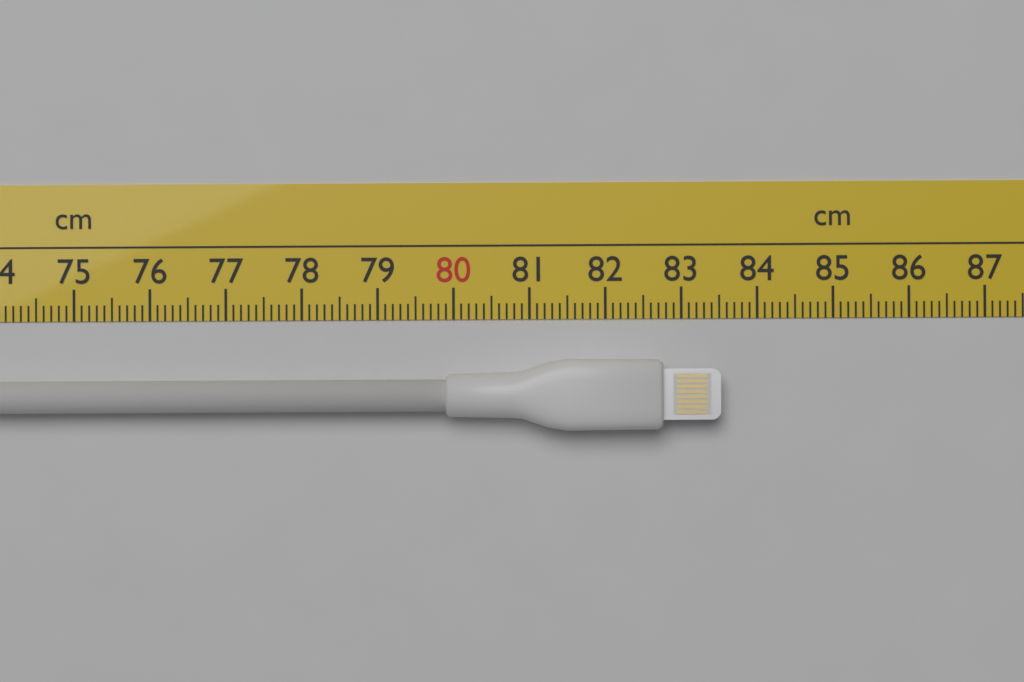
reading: 83.5 cm
